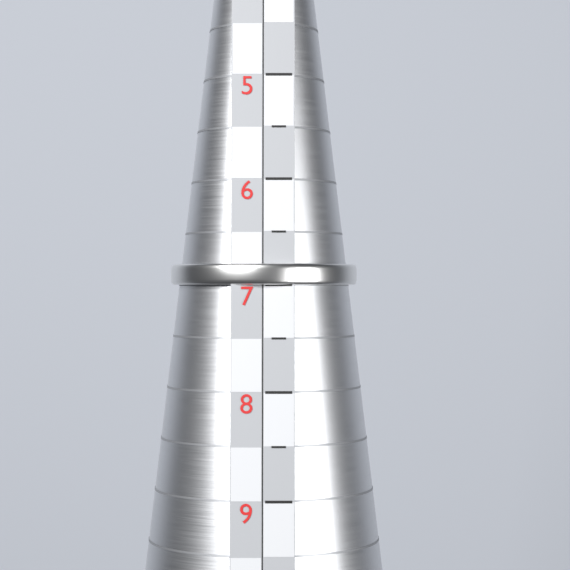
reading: 7.0 (no unit)
